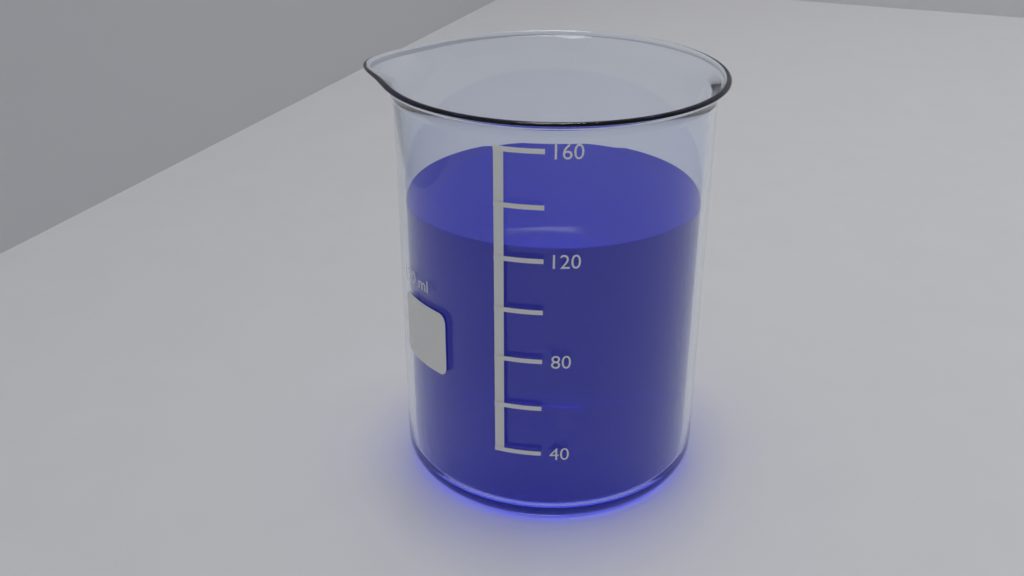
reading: 124 ml
